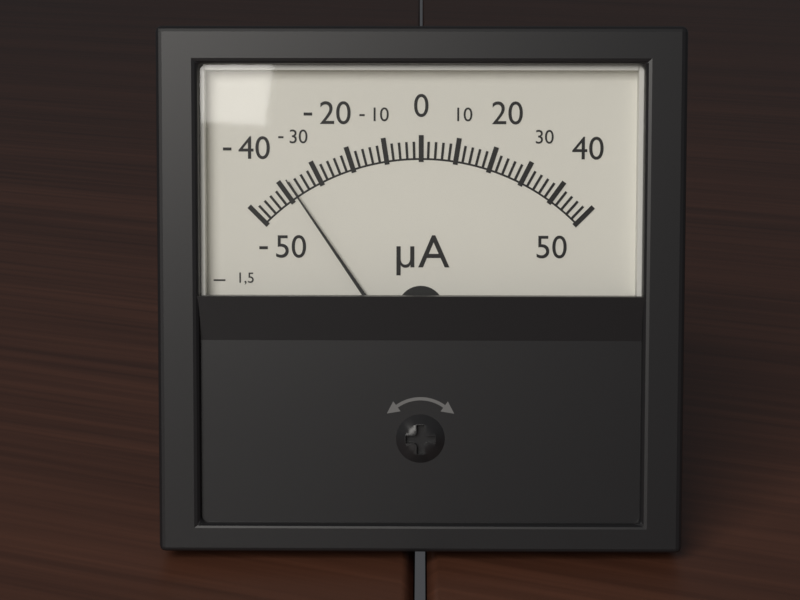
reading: -38 µA
